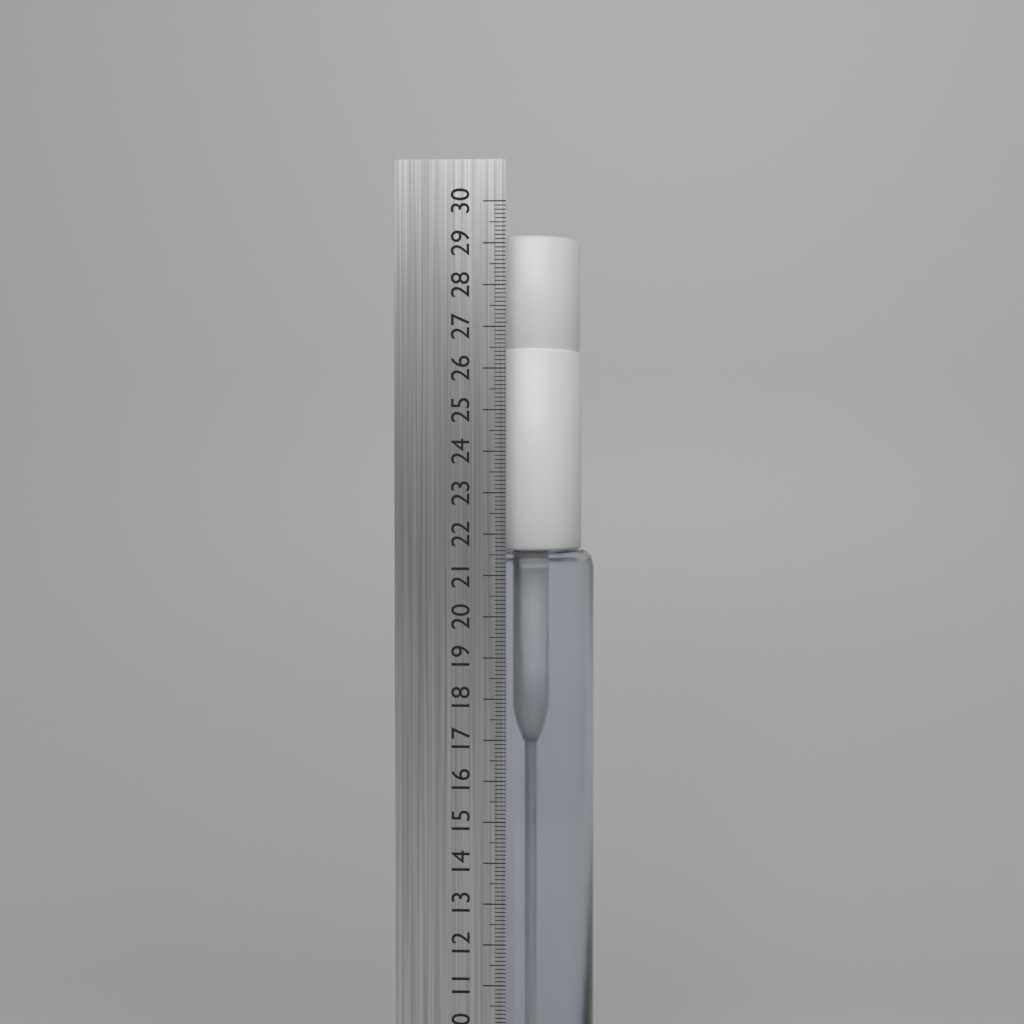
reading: 29.3 cm
